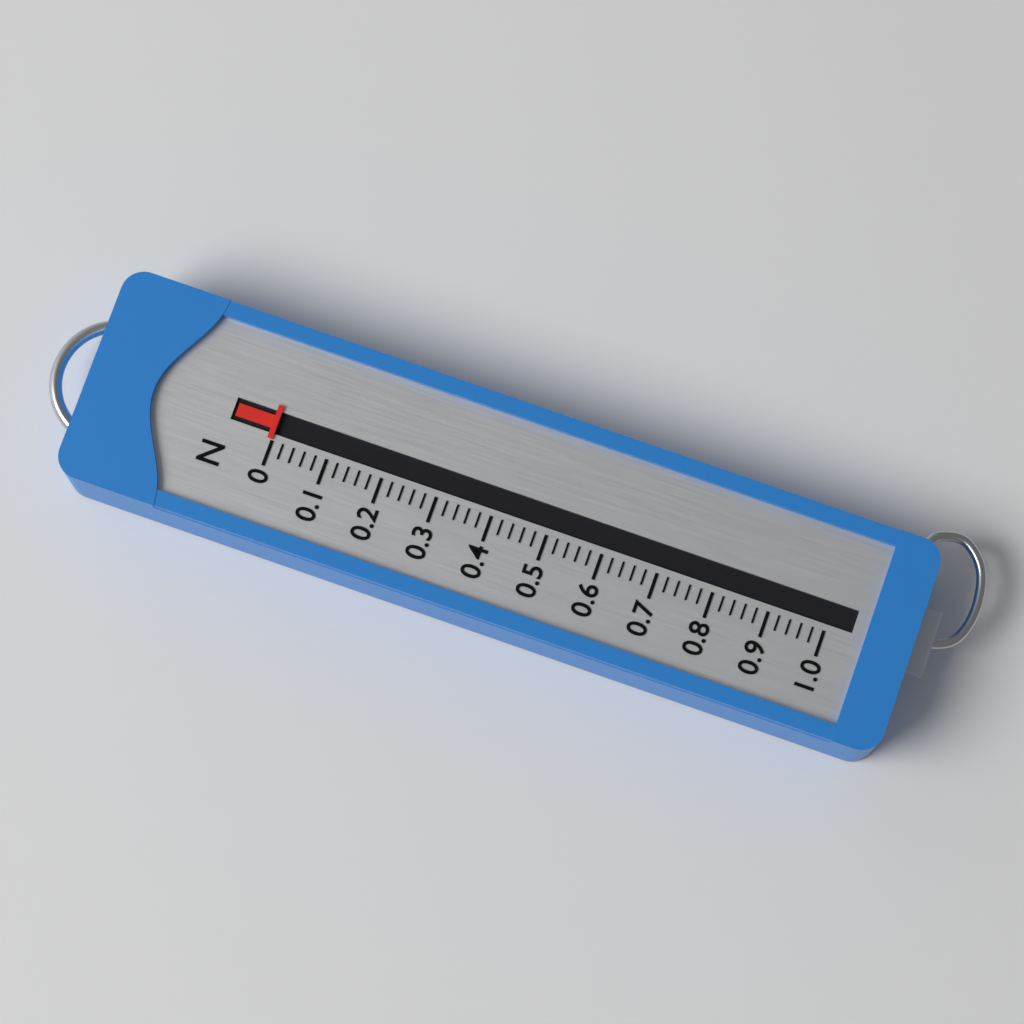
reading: 0.00 N
